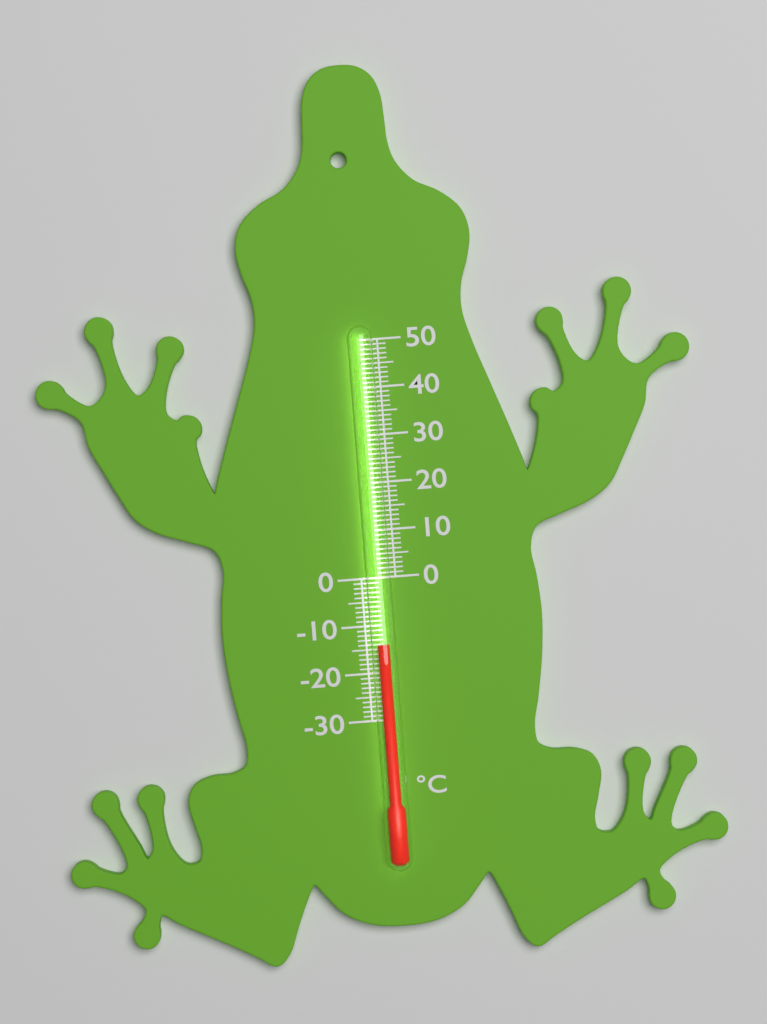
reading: -14 °C
